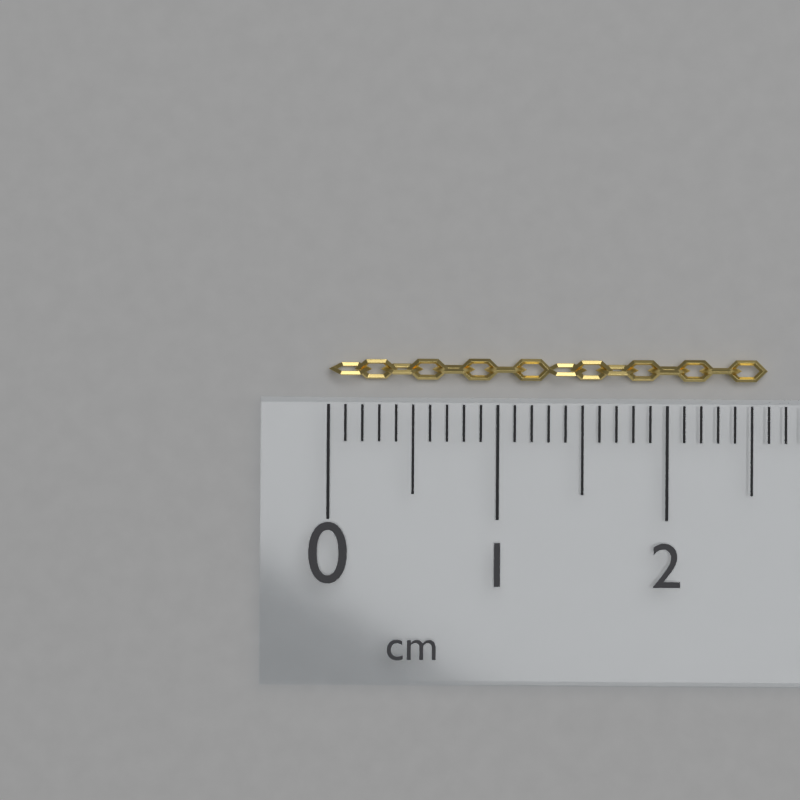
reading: 2.6 cm
